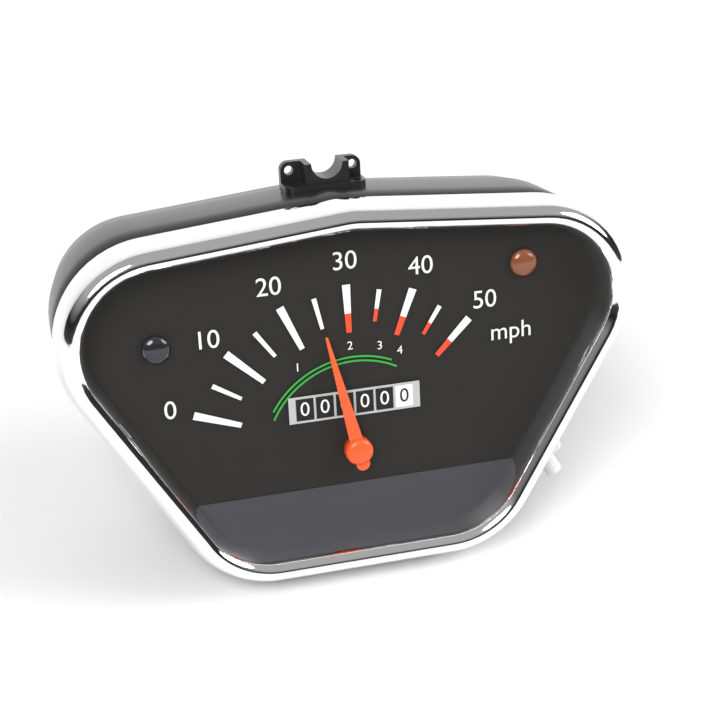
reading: 25 mph
